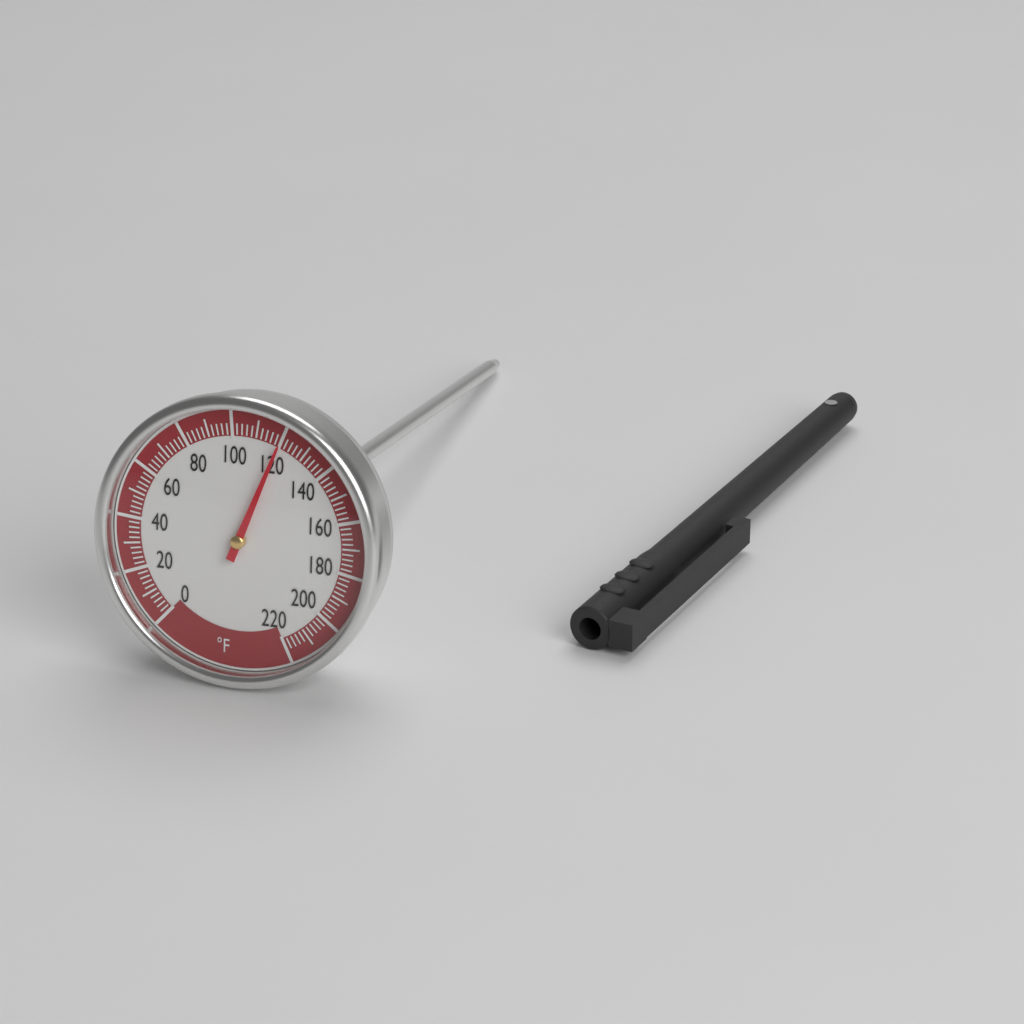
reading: 120 °F
